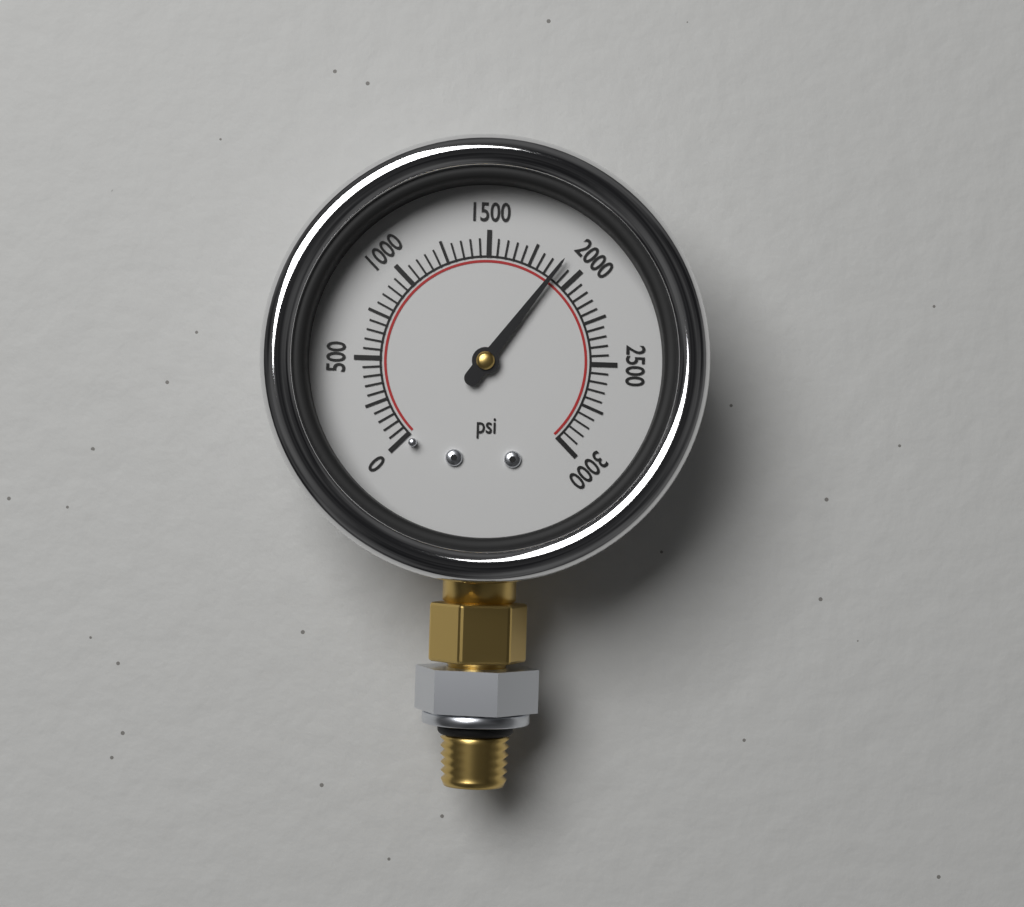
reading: 1900 psi
